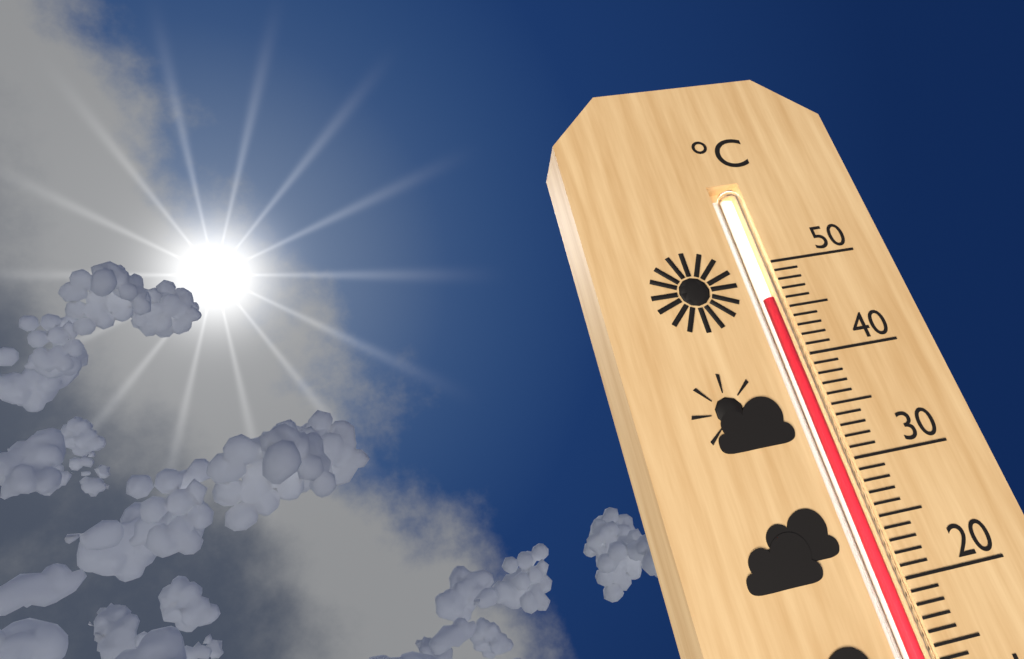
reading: 46 °C
